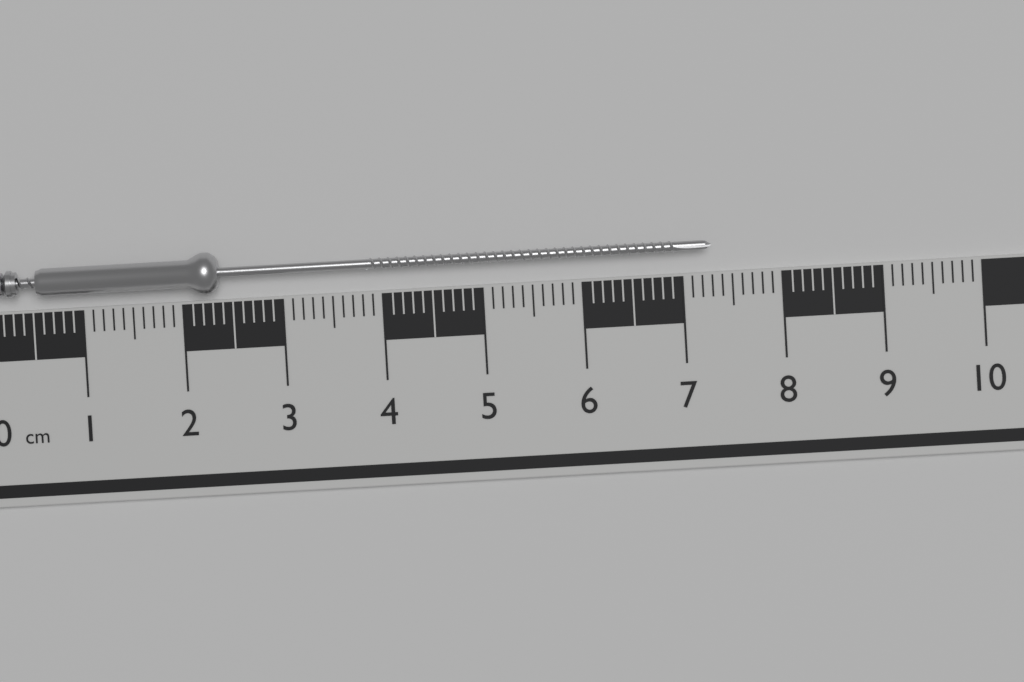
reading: 7.3 cm
